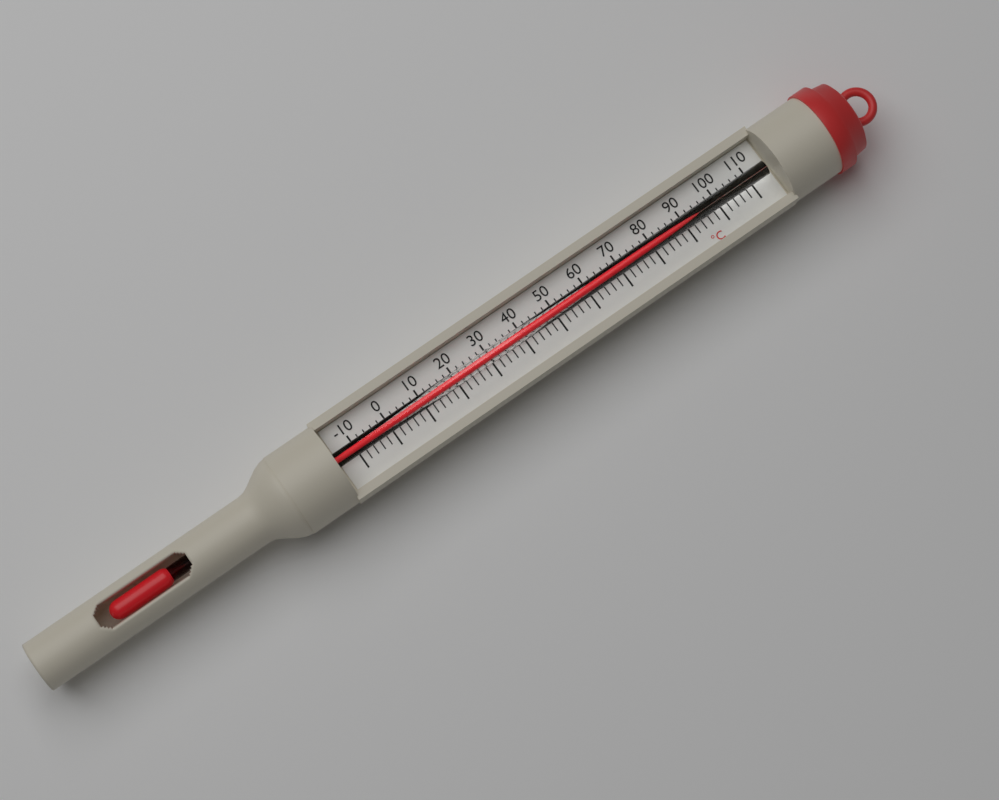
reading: 98 °C
